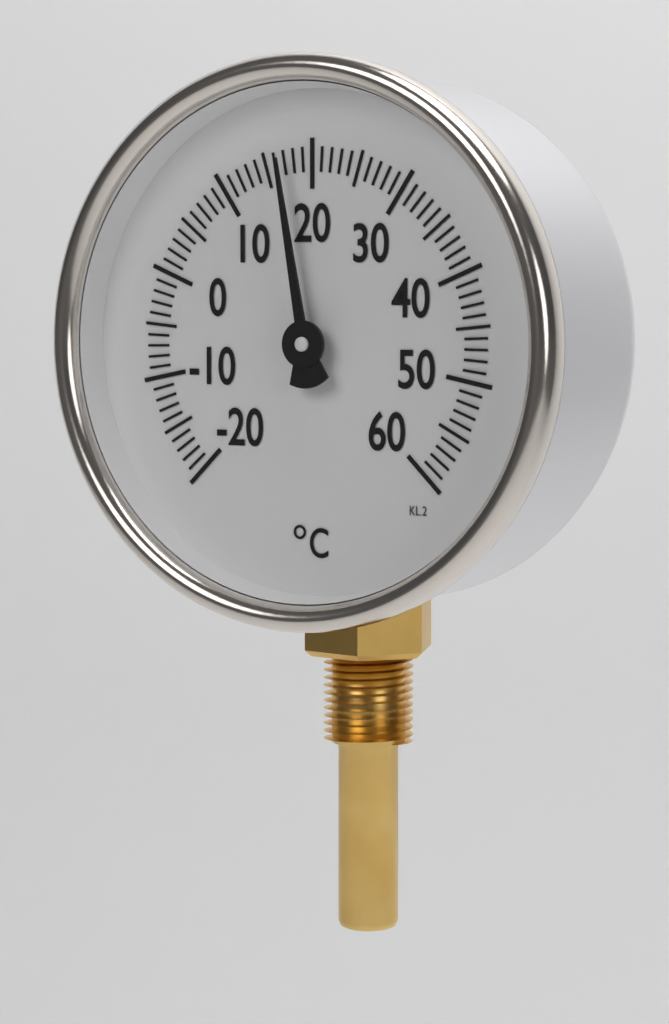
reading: 17 °C
